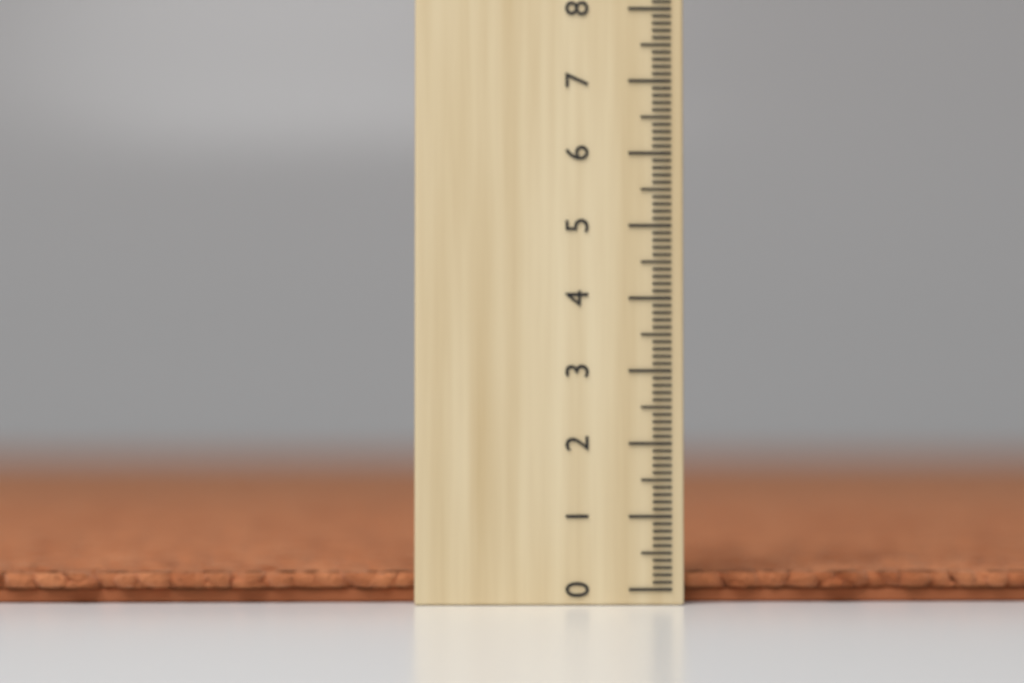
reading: 0.2 (no unit)
